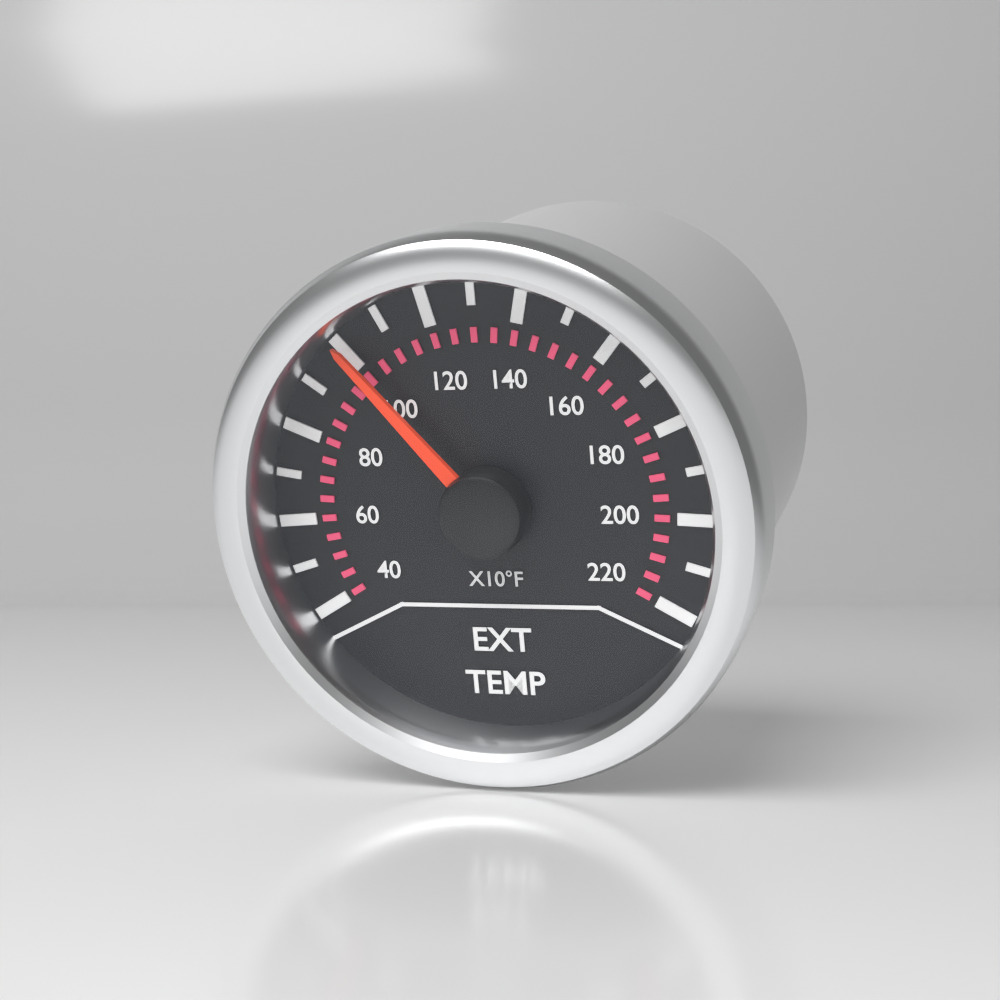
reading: 1000 °F
